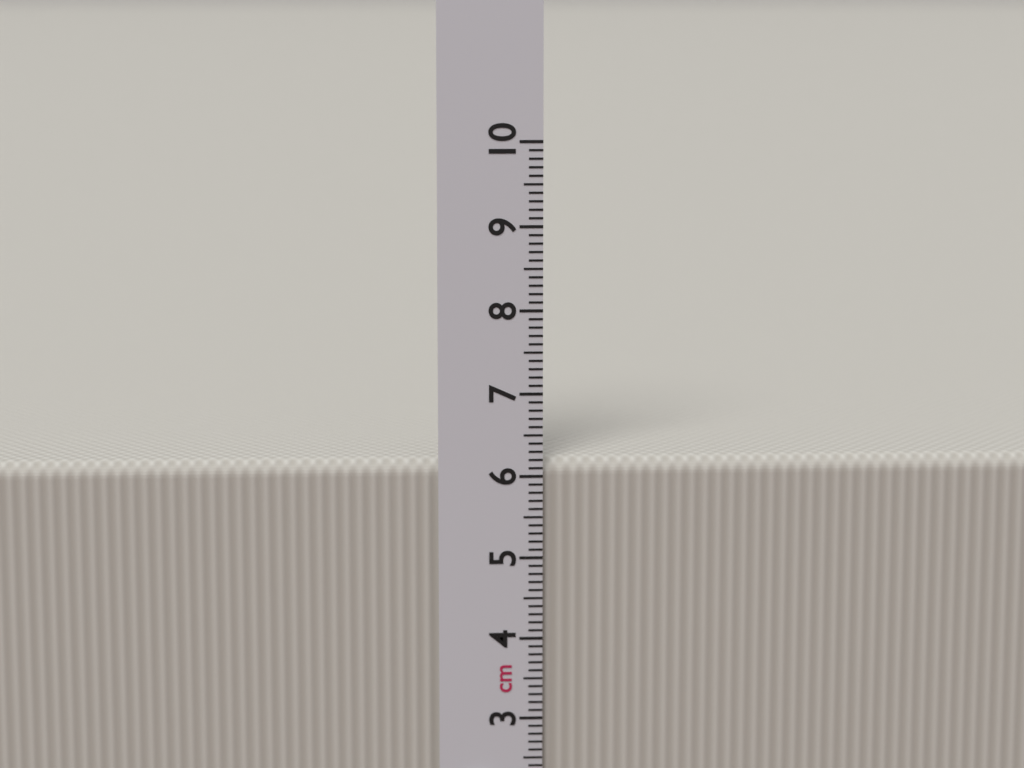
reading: 6.2 cm
